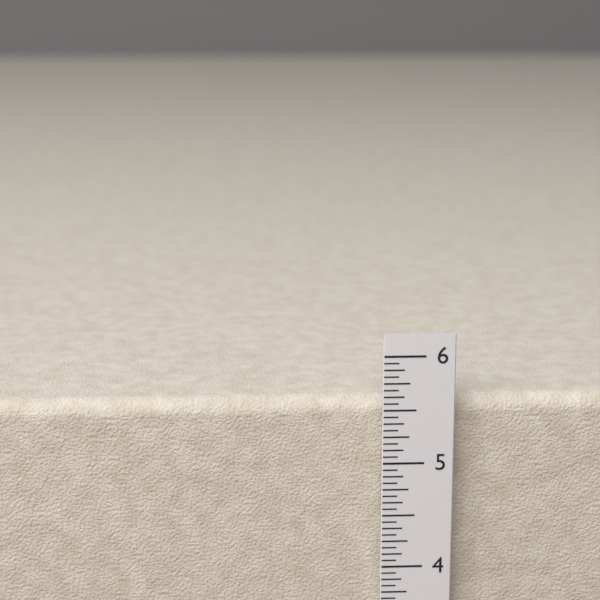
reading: 5.5625 in
